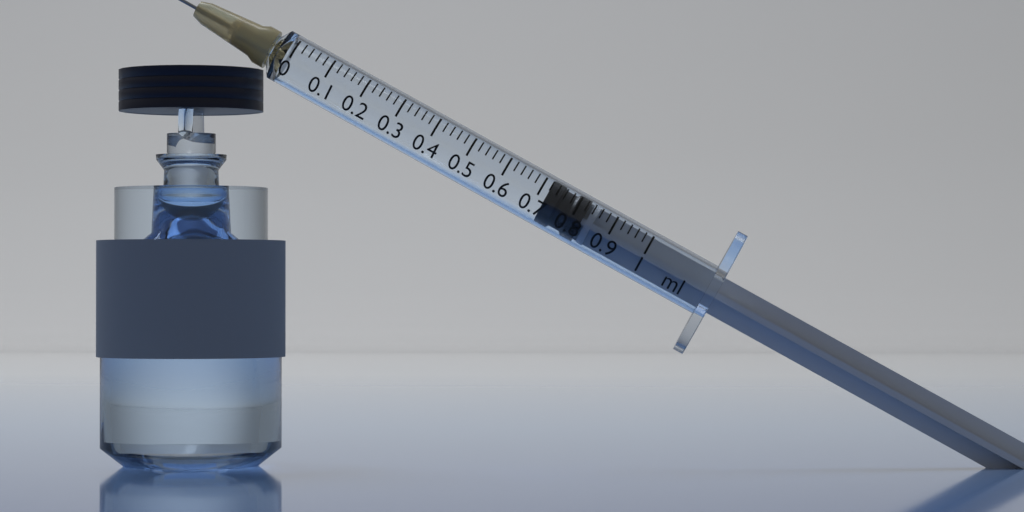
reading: 0.72 ml
